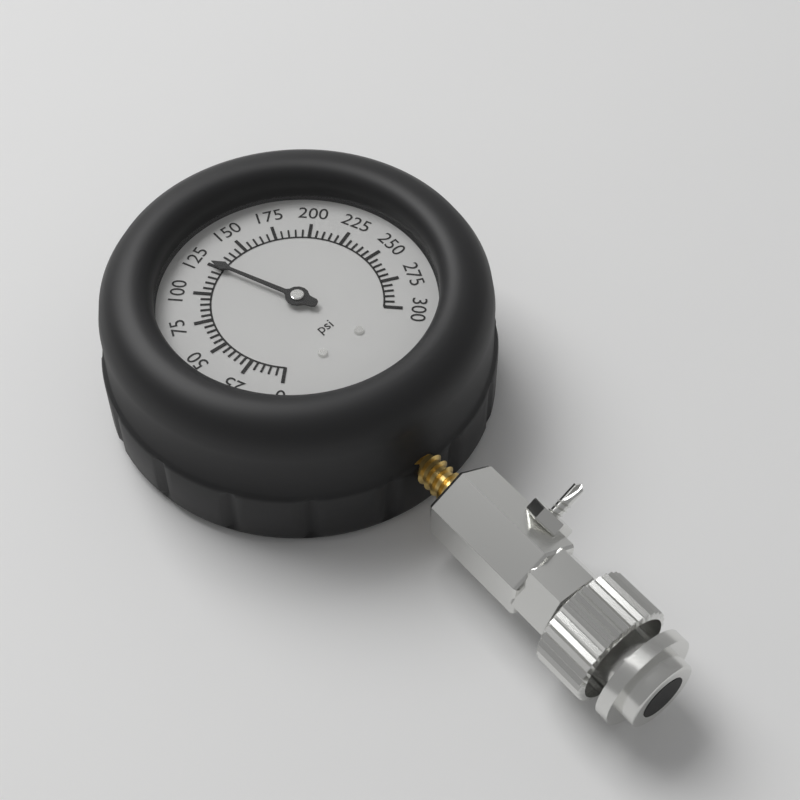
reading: 125 psi
